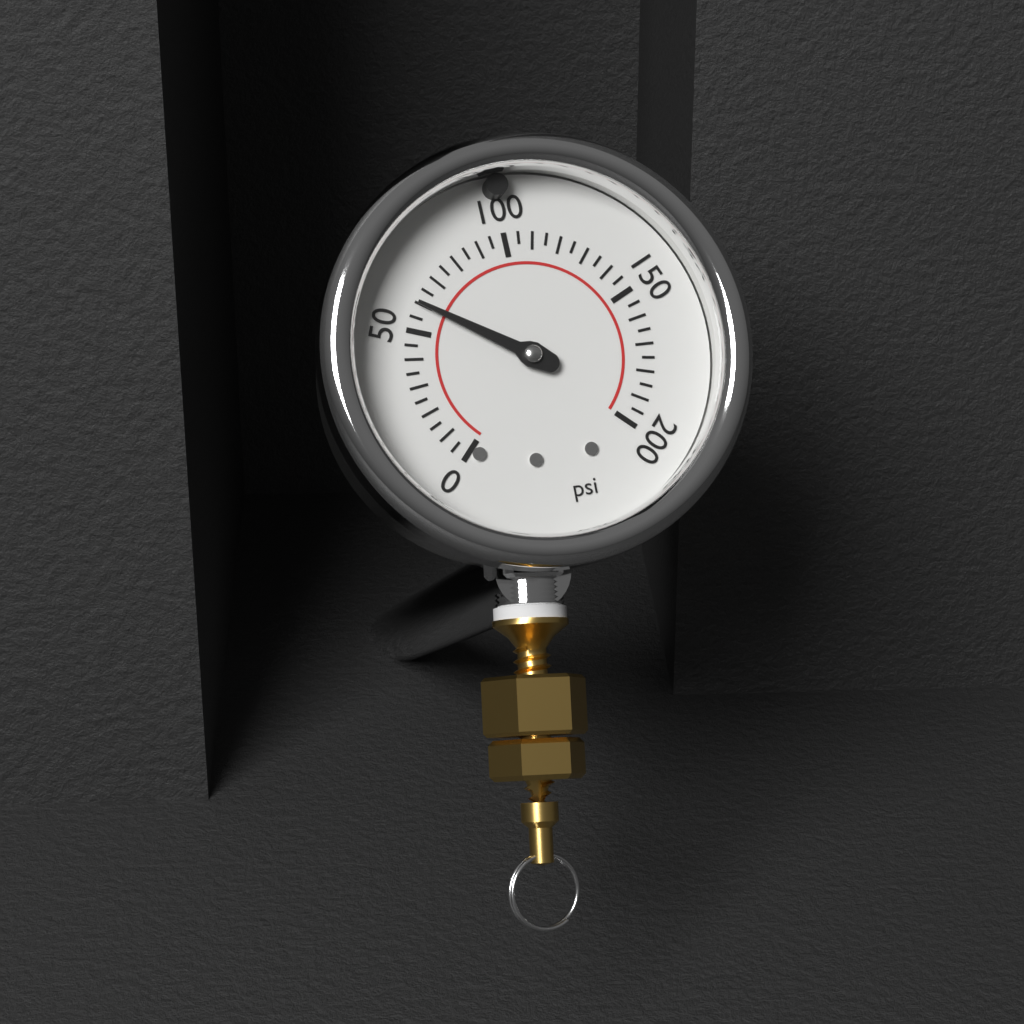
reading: 60 psi
